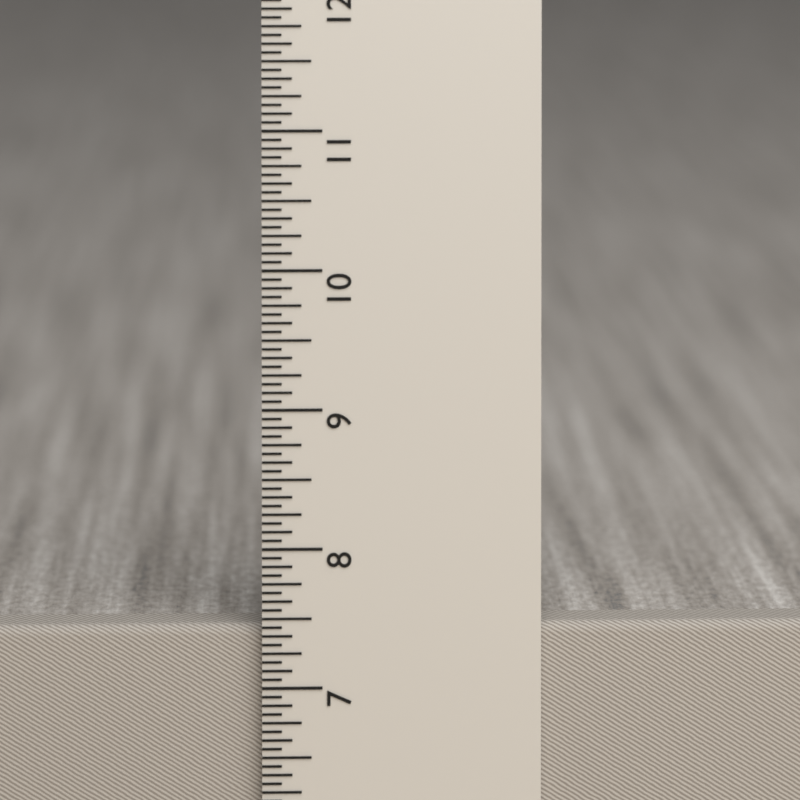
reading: 7.4375 in
